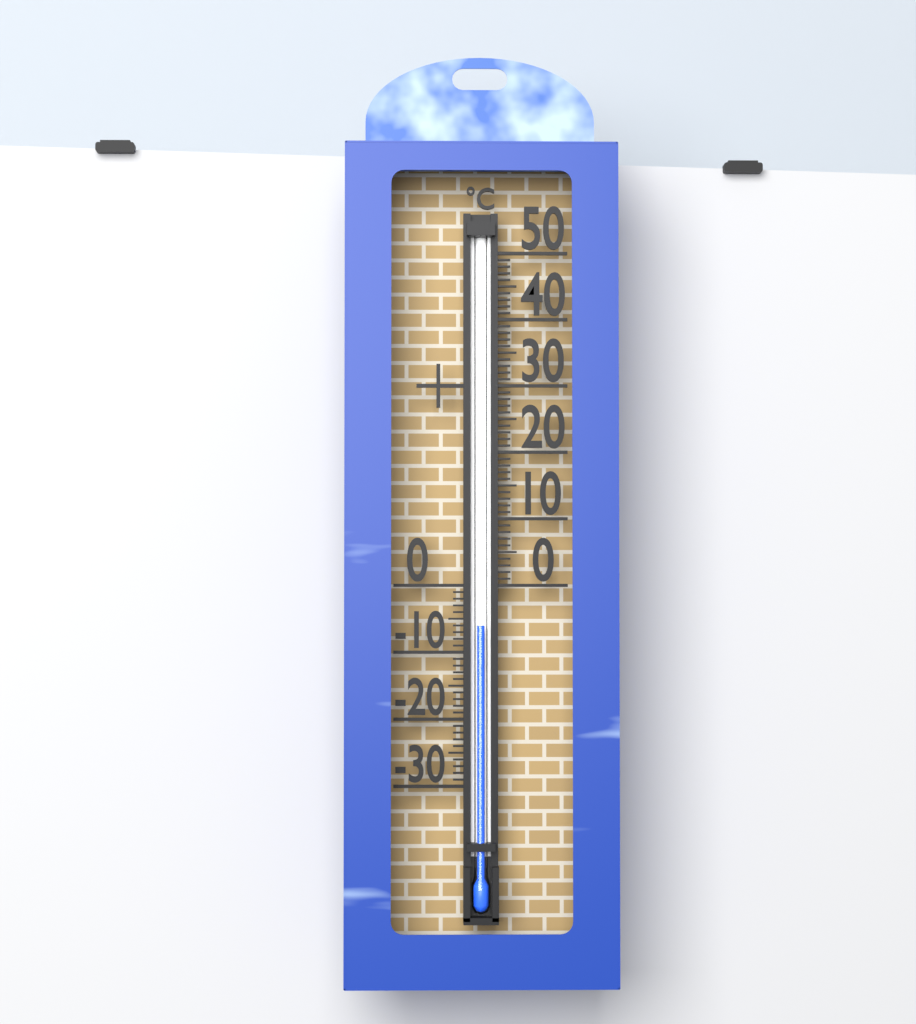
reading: -6 °C
